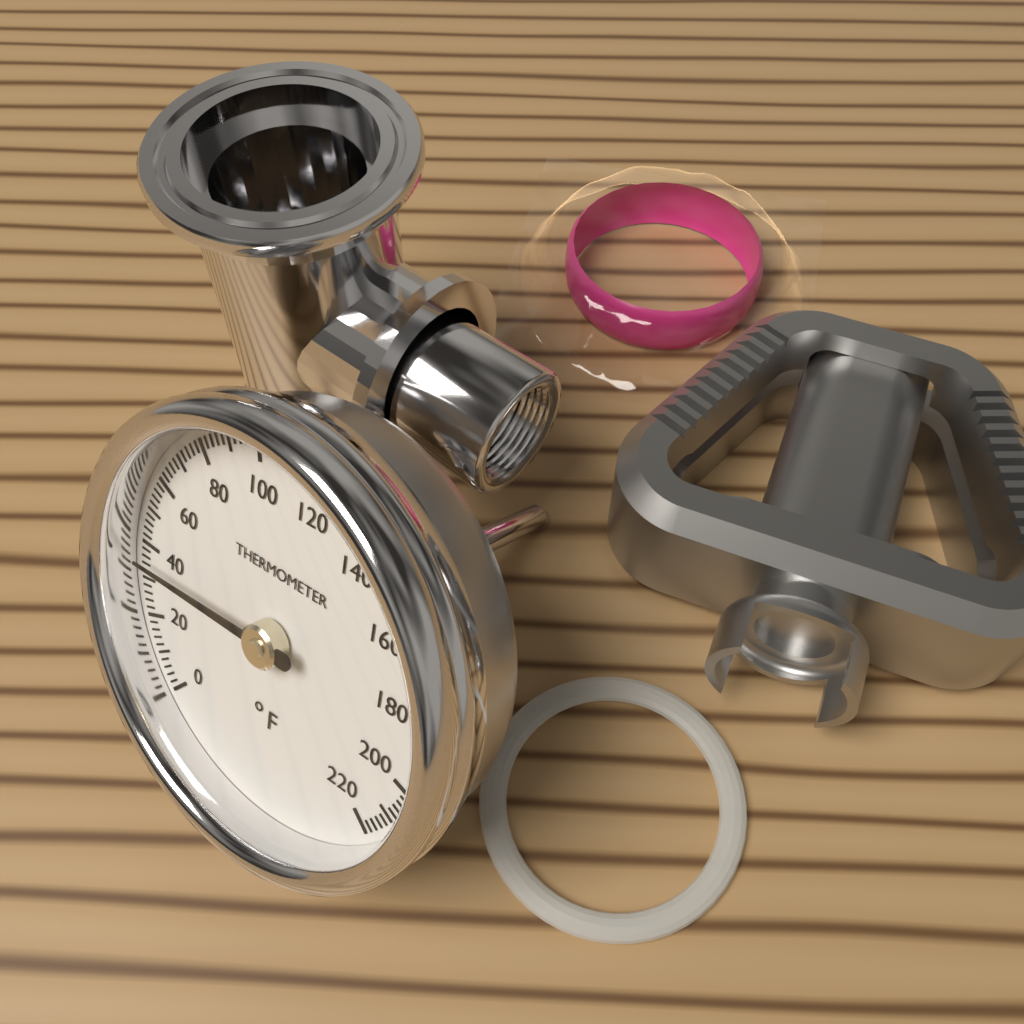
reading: 36 °F
